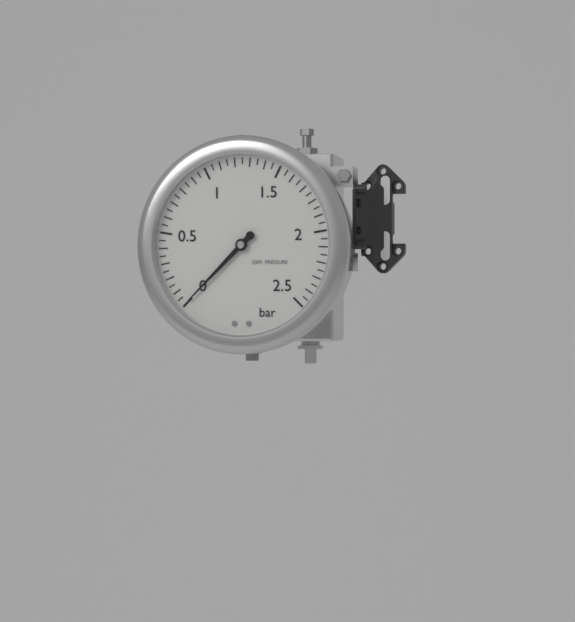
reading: 0.00 bar
